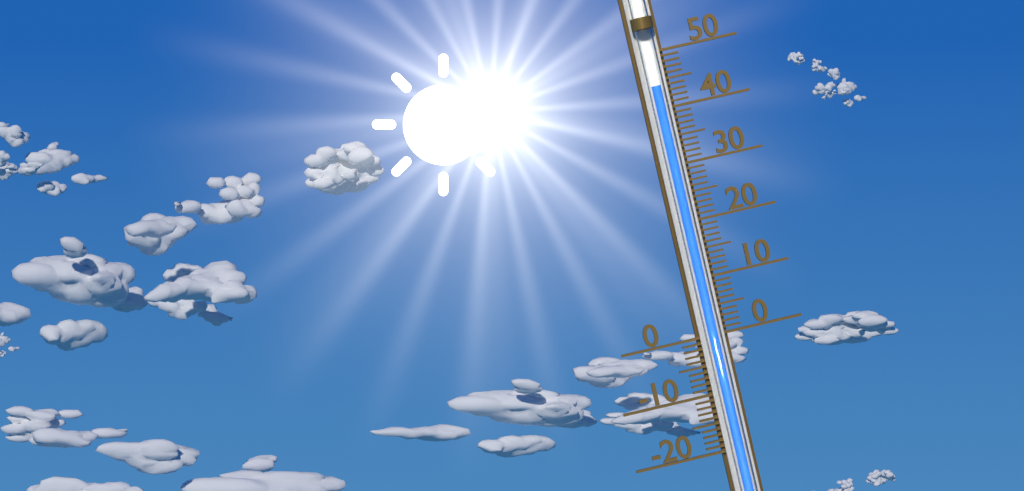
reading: 44 (no unit)
